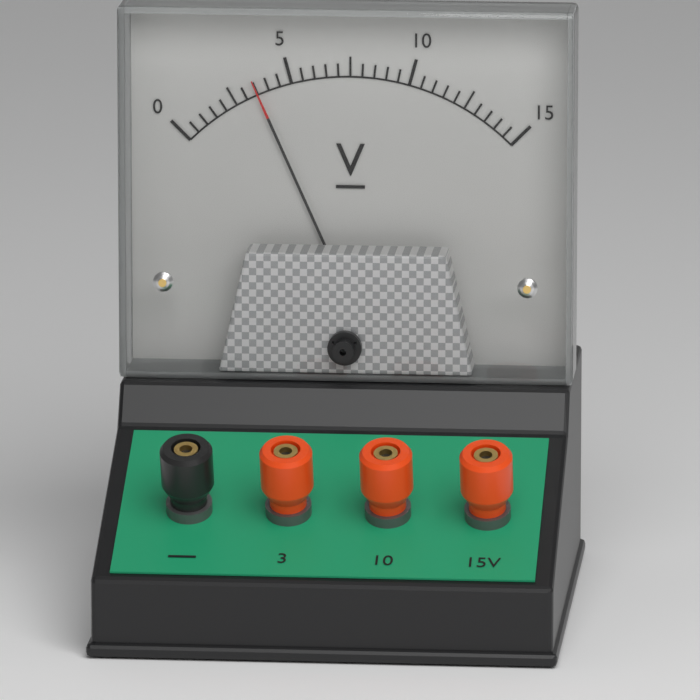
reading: 3.5 V
